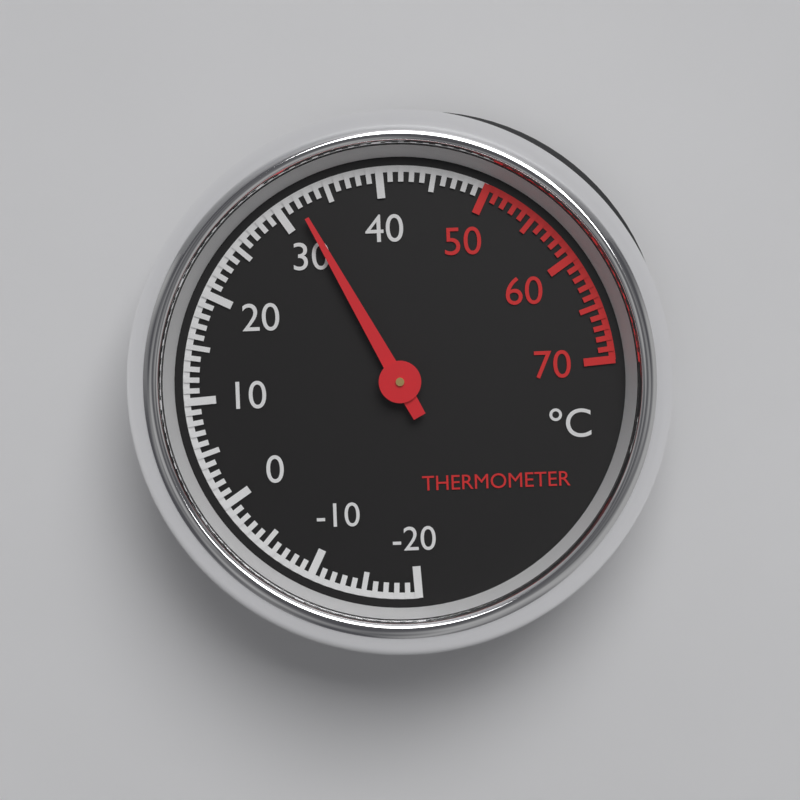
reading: 32 °C
